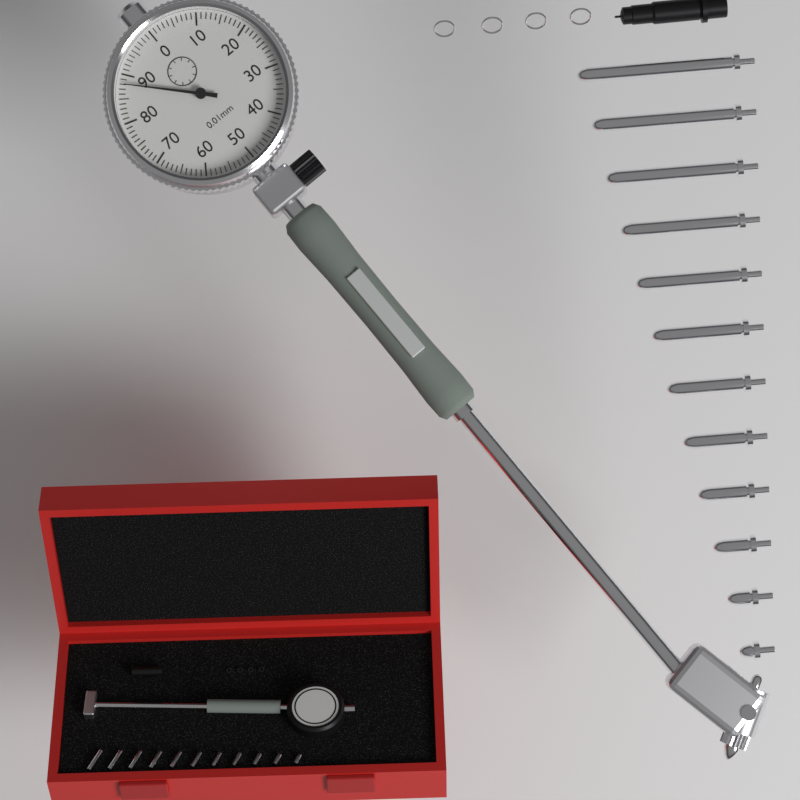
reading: 0.88 mm
